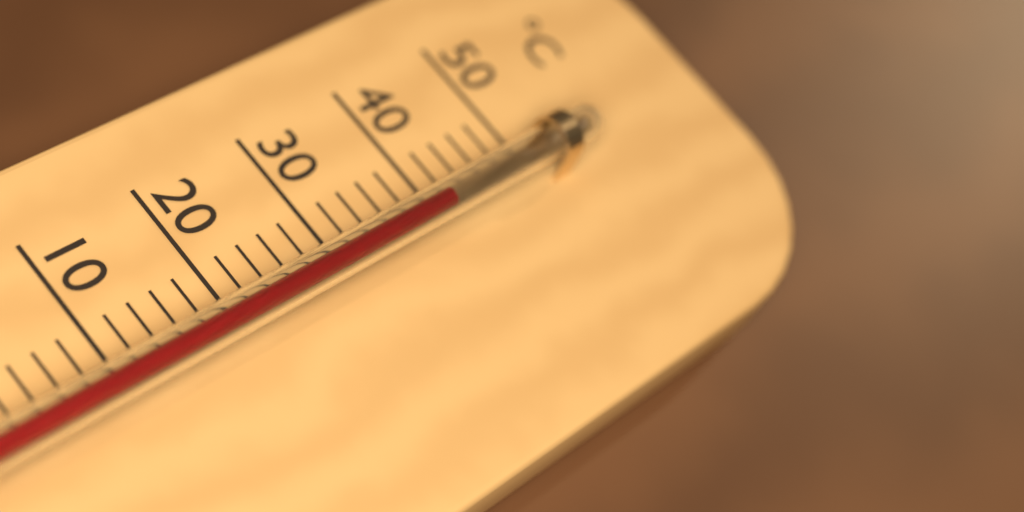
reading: 40 °C
